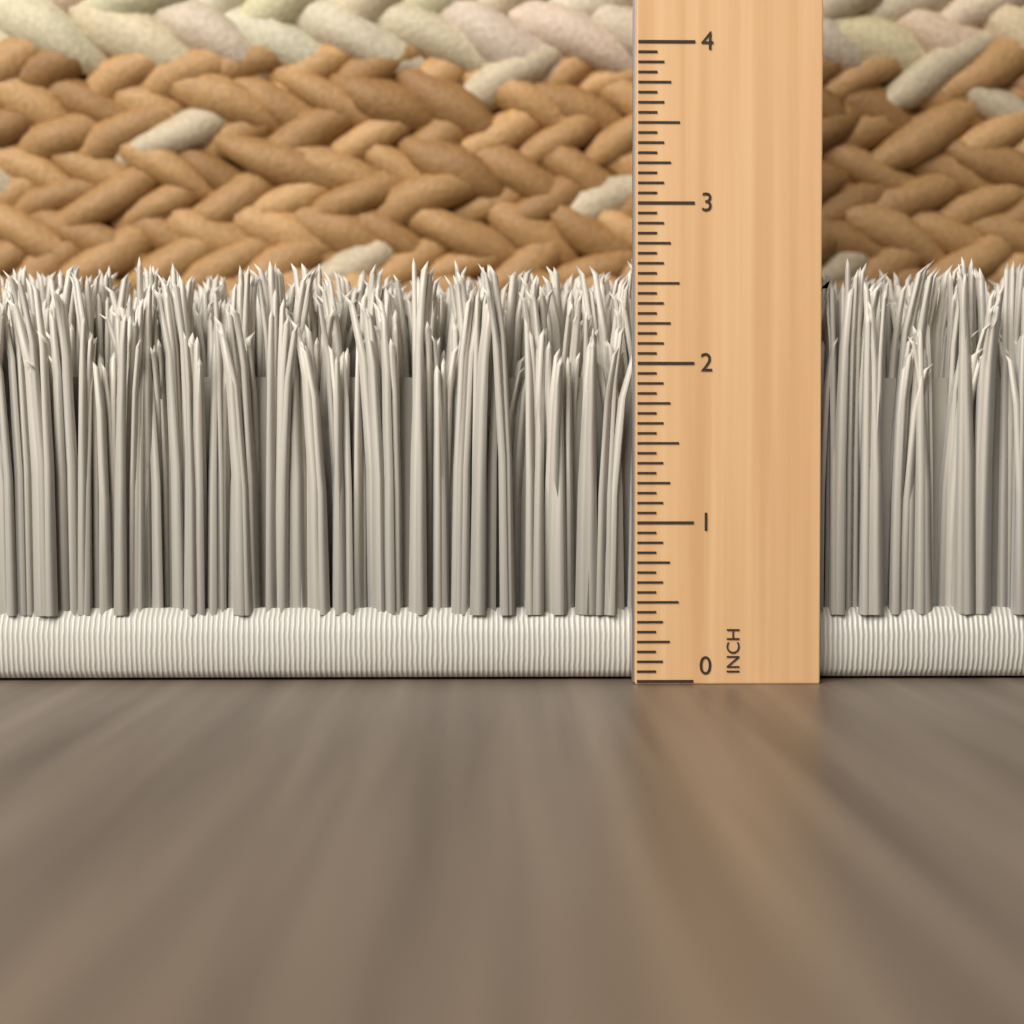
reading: 2.6875 in
